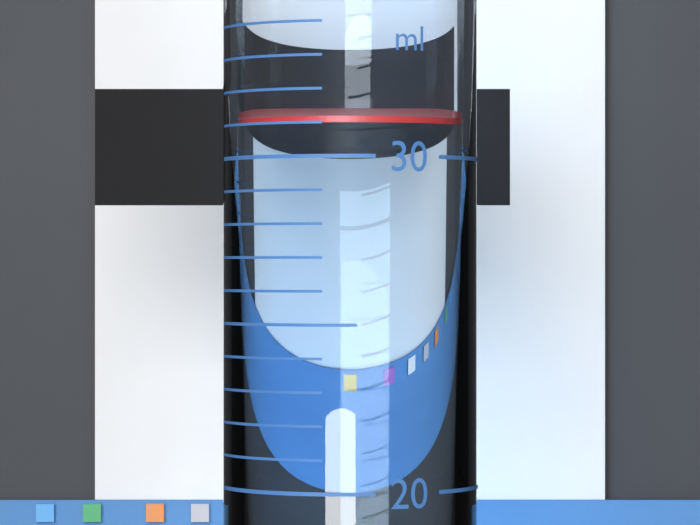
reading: 31.2 ml
